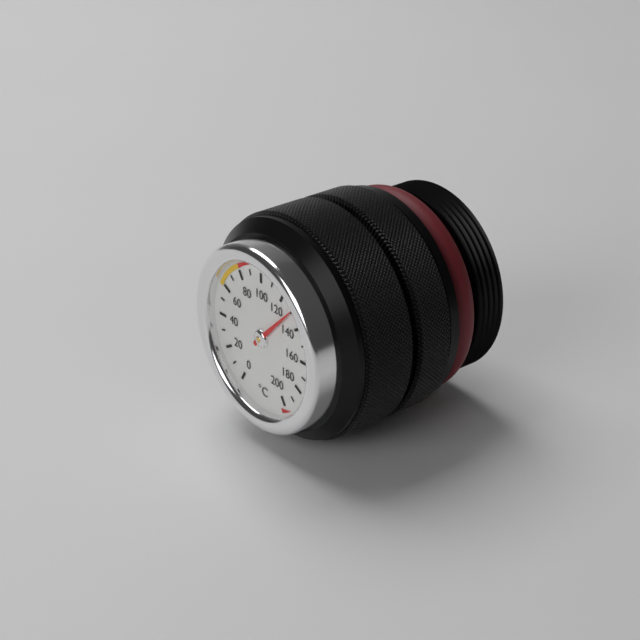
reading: 130 °C
